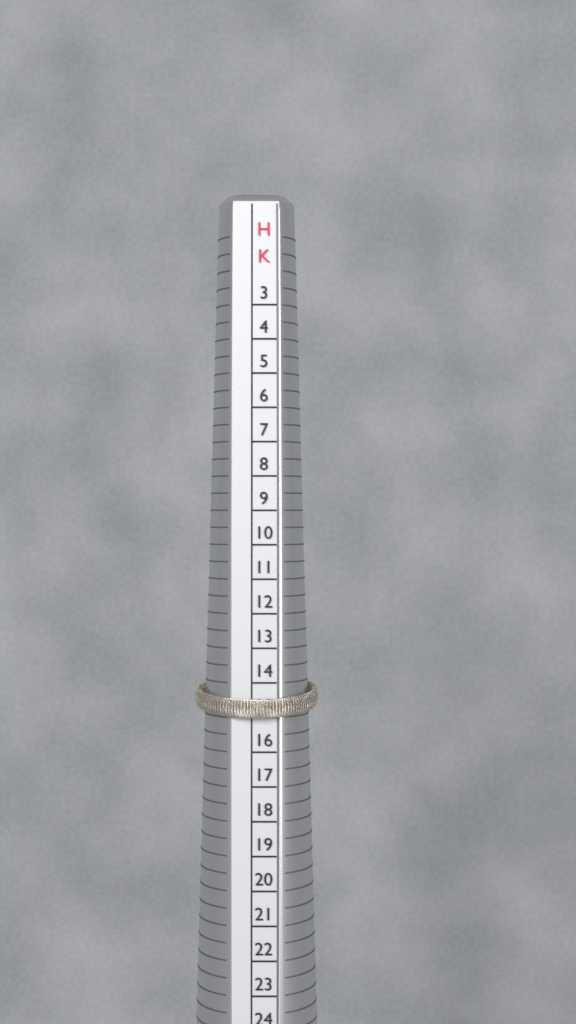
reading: 15 HK
